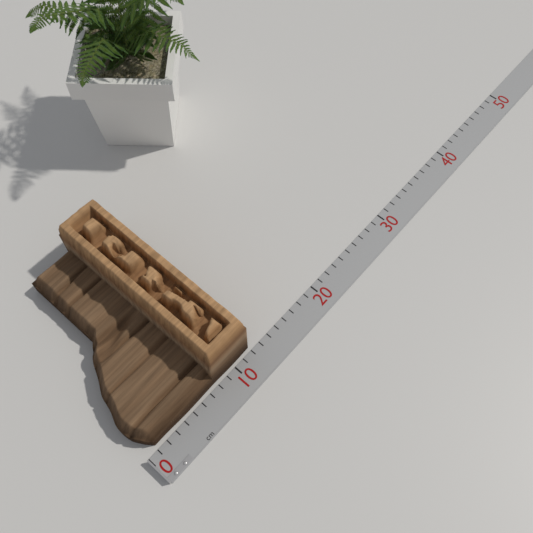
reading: 12 cm
